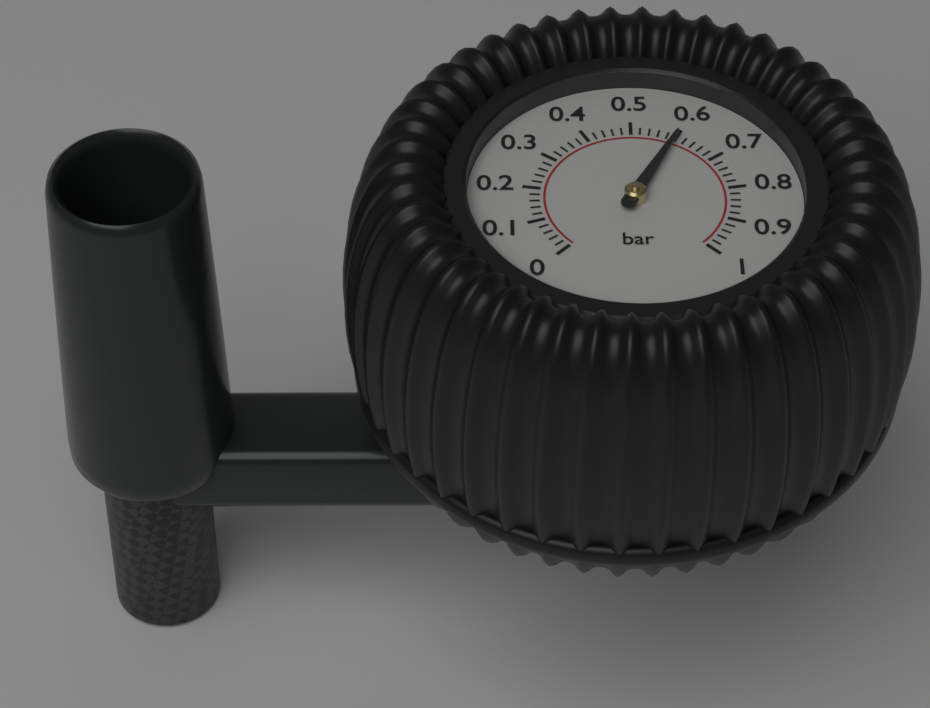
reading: 0.60 bar
